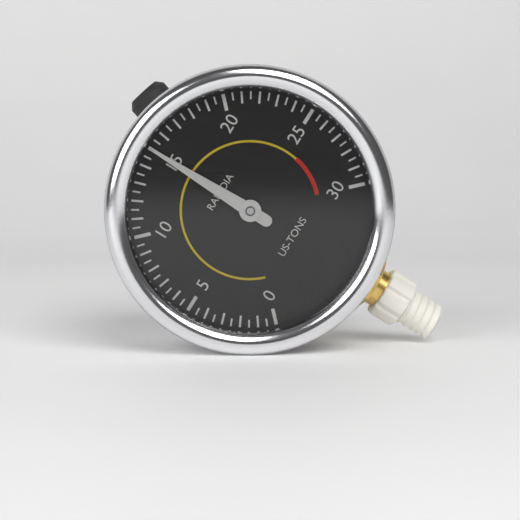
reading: 15.0 US-TONS
